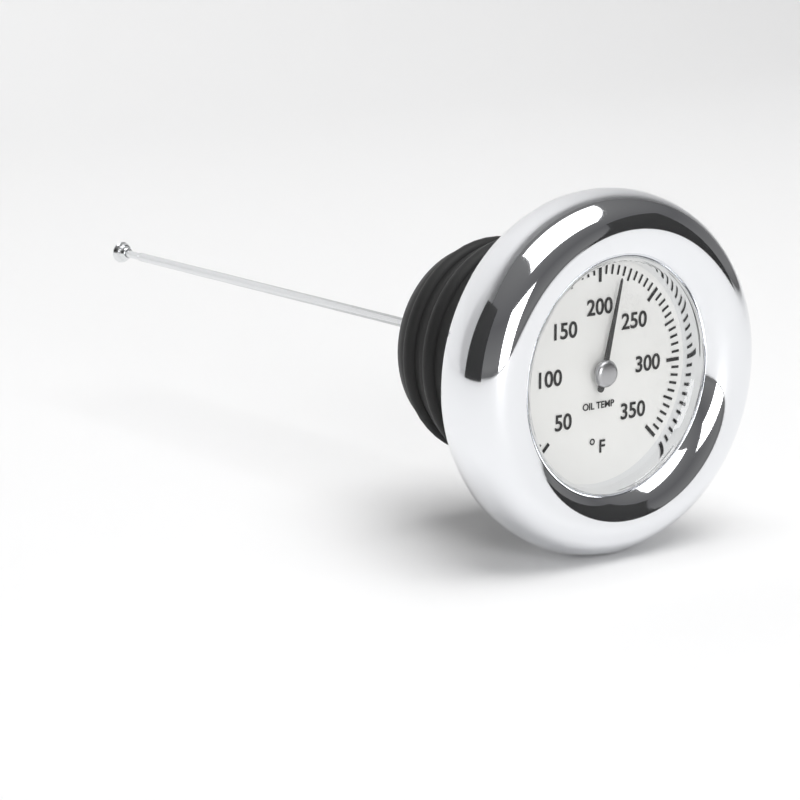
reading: 215 °F
